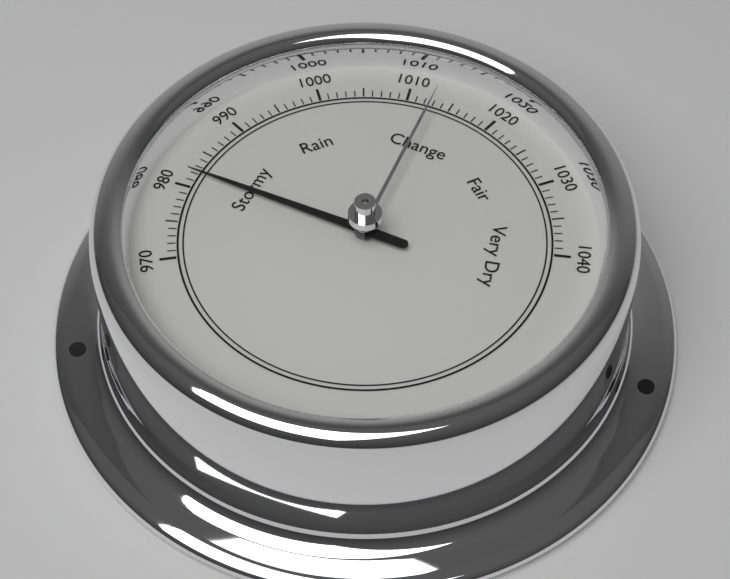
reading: 982 (no unit)
